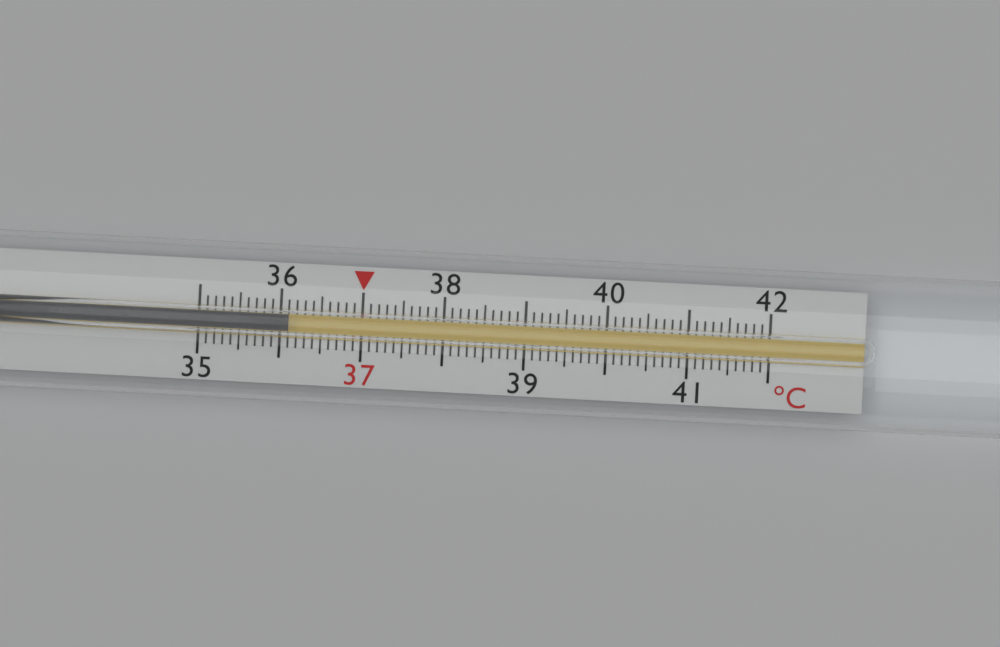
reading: 36.1 °C
